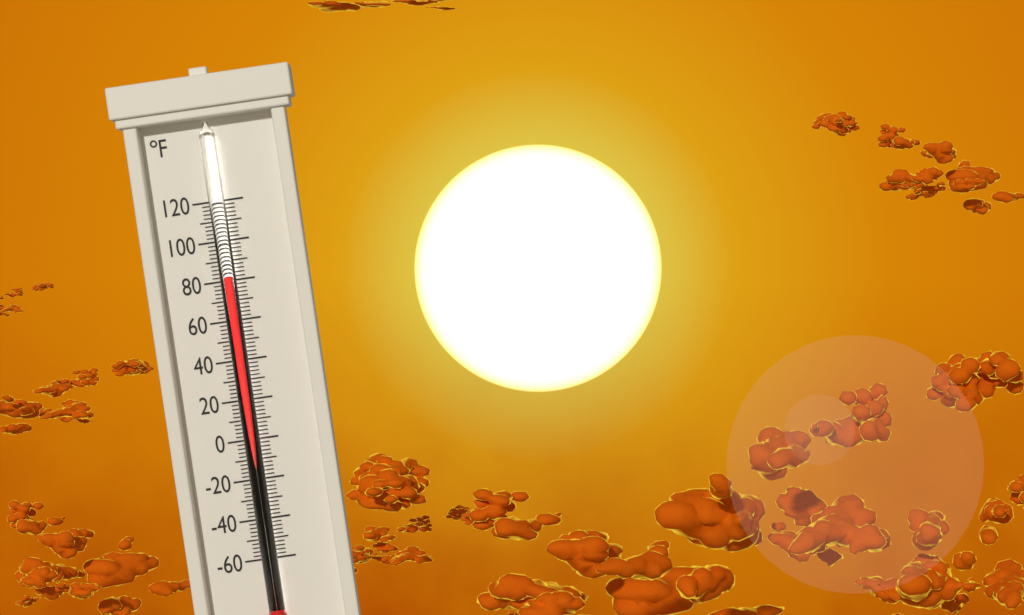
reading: 82 °F
